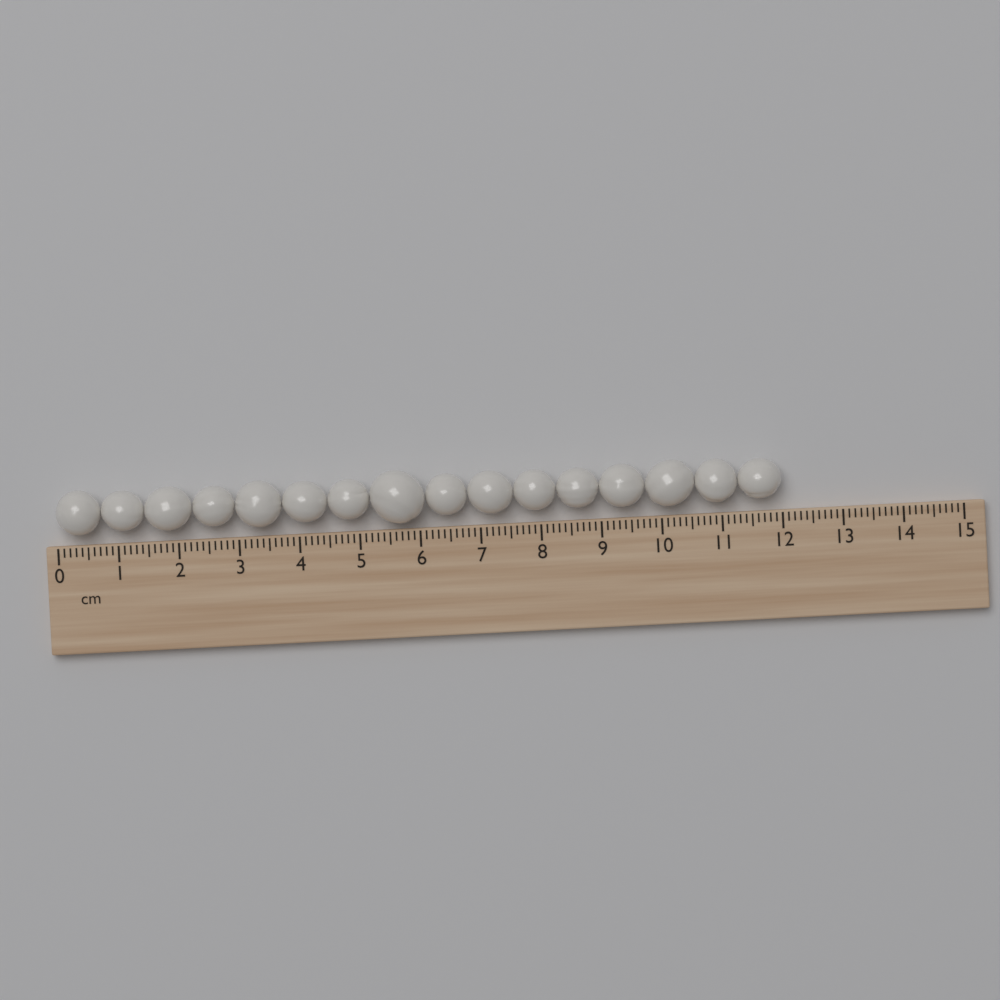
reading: 12.0 cm
